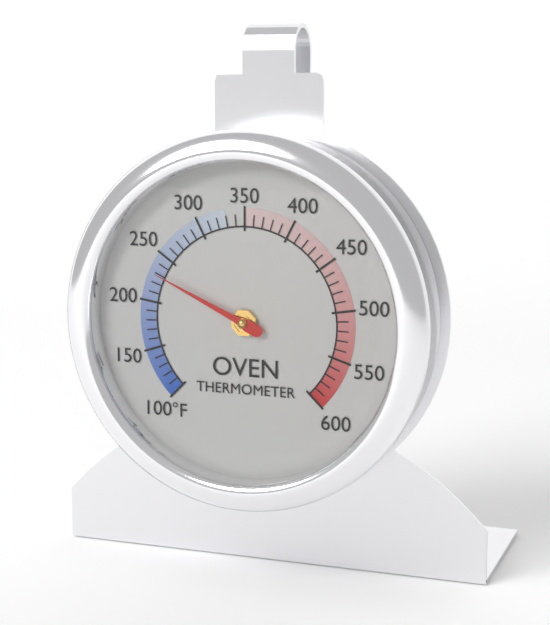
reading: 230 °F
